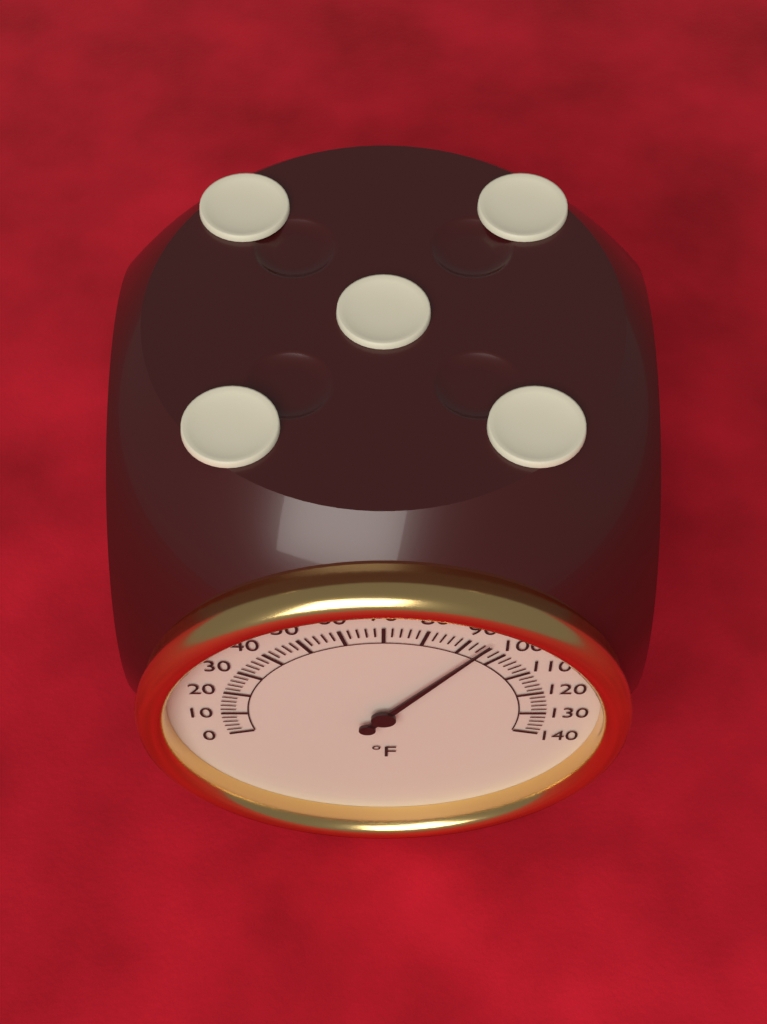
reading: 94 °F
